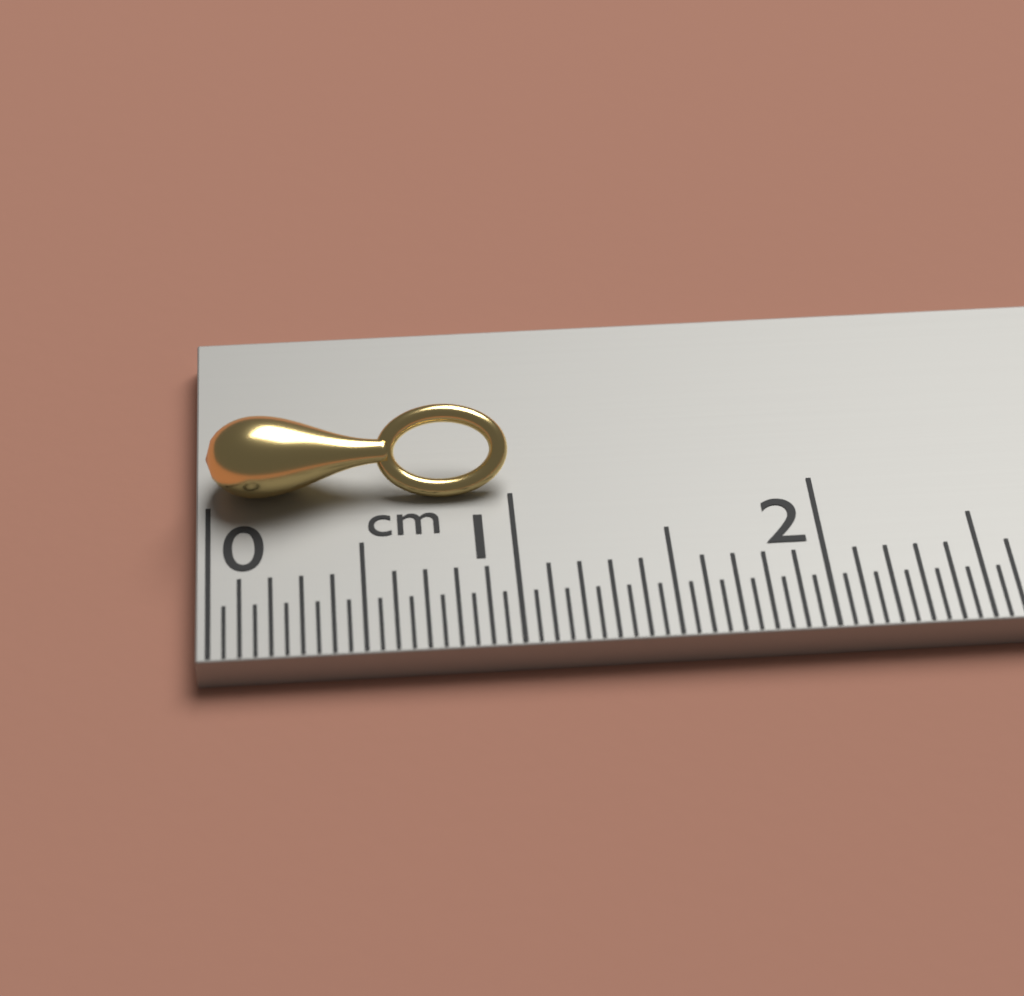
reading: 1.00 cm
